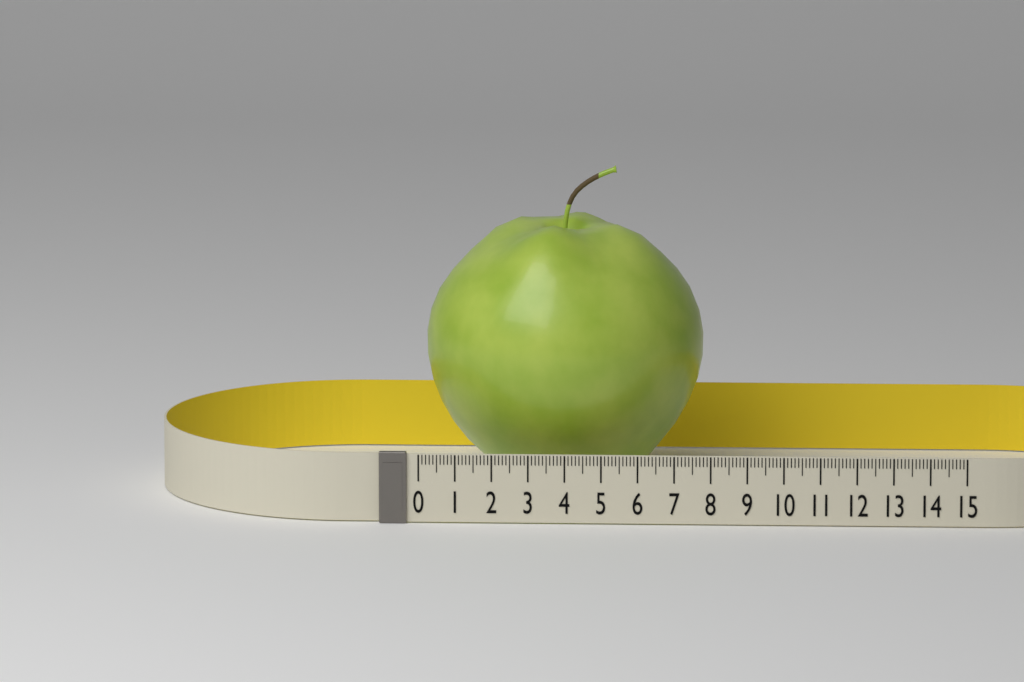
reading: 7.7 (no unit)
